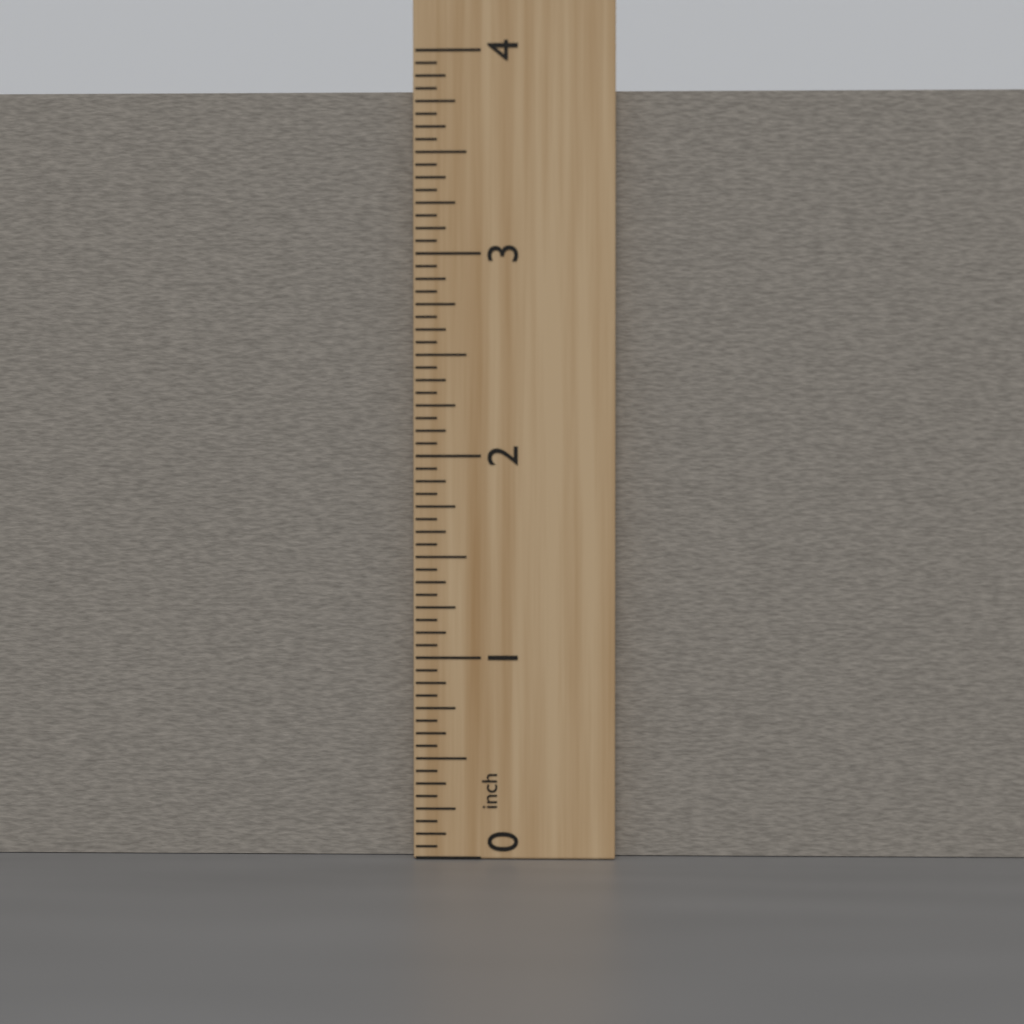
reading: 3.8125 inch
